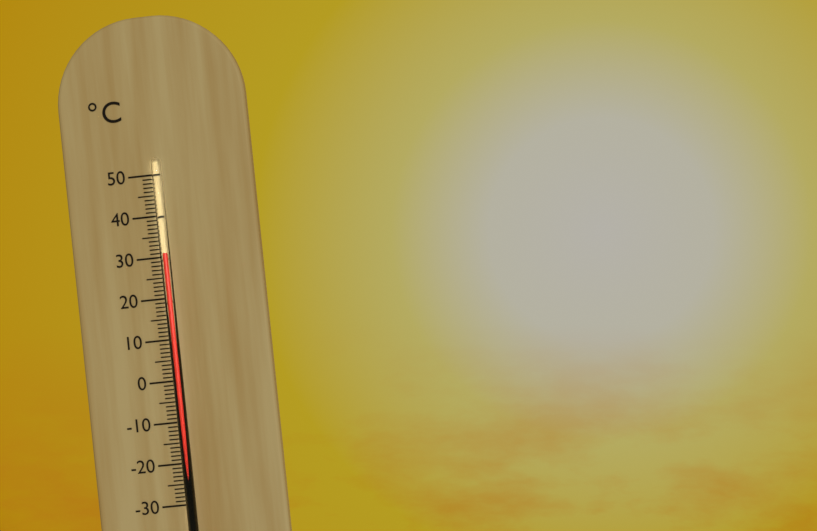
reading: 31 °C
